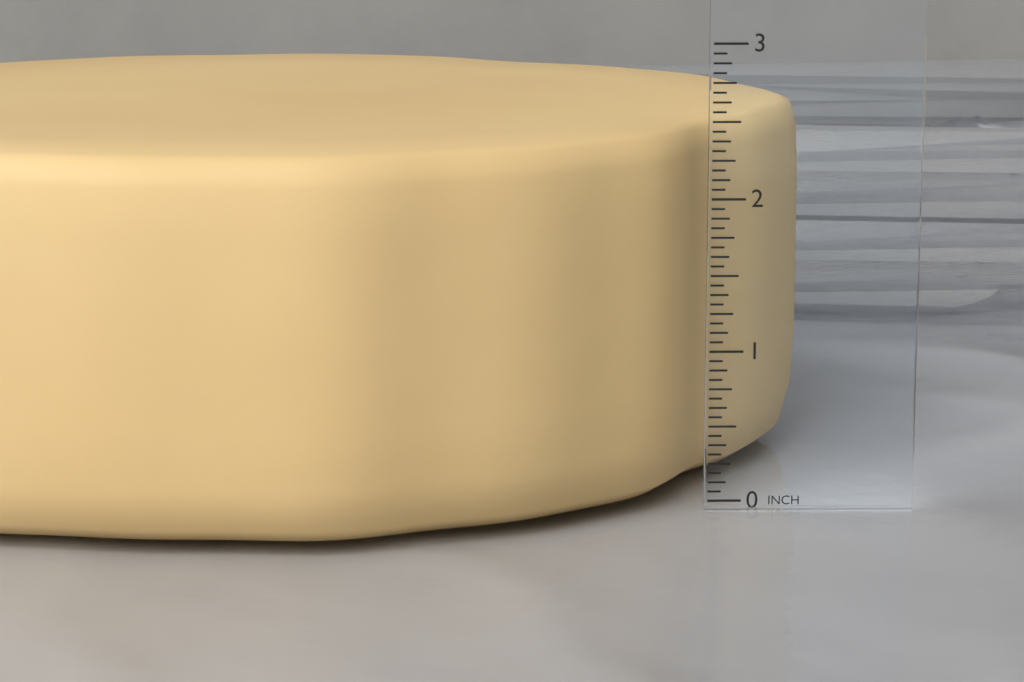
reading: 2.4375 in
